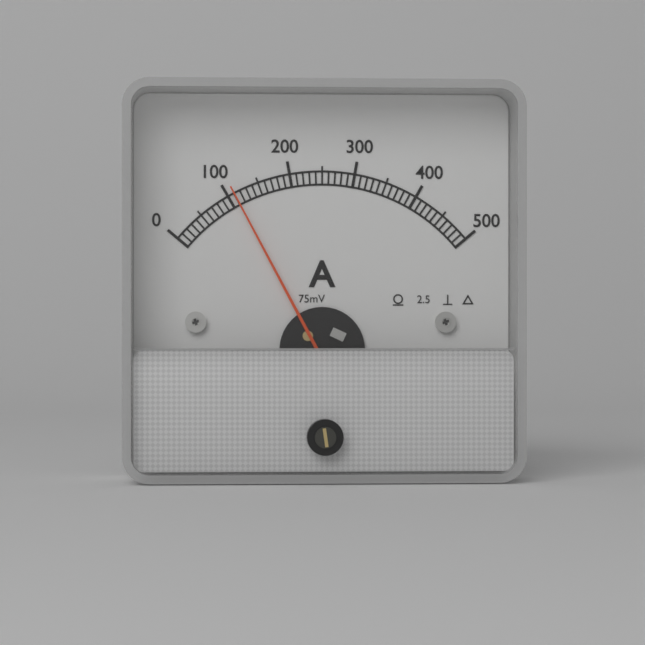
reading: 110 A
